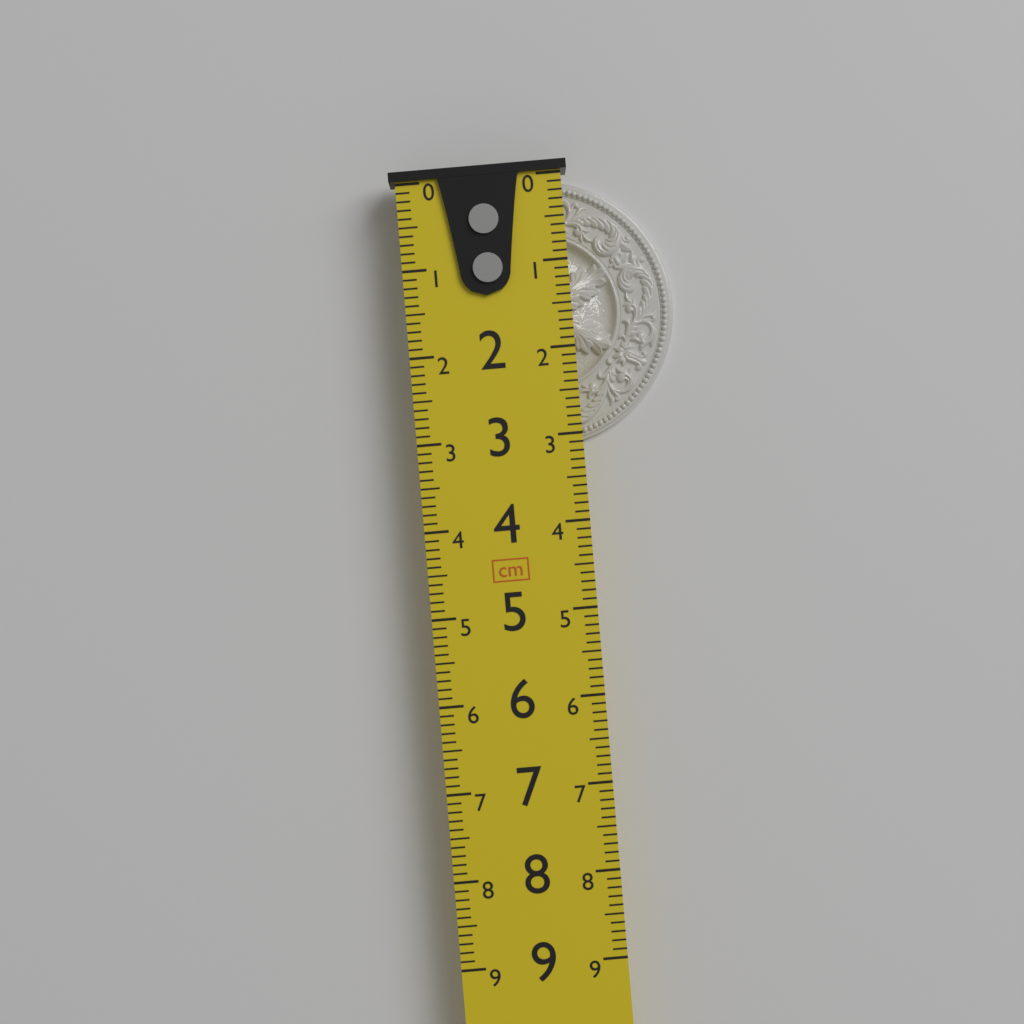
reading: 3.1 cm
